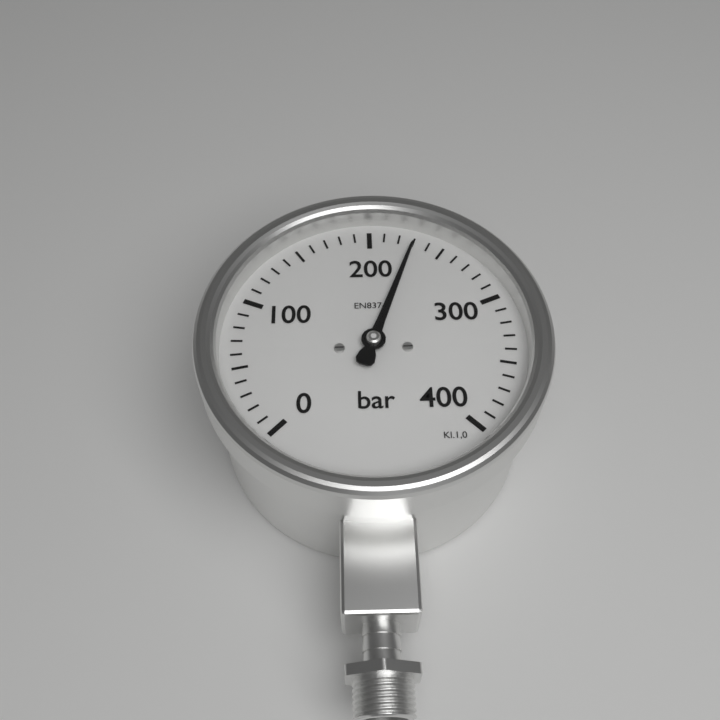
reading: 230 bar
